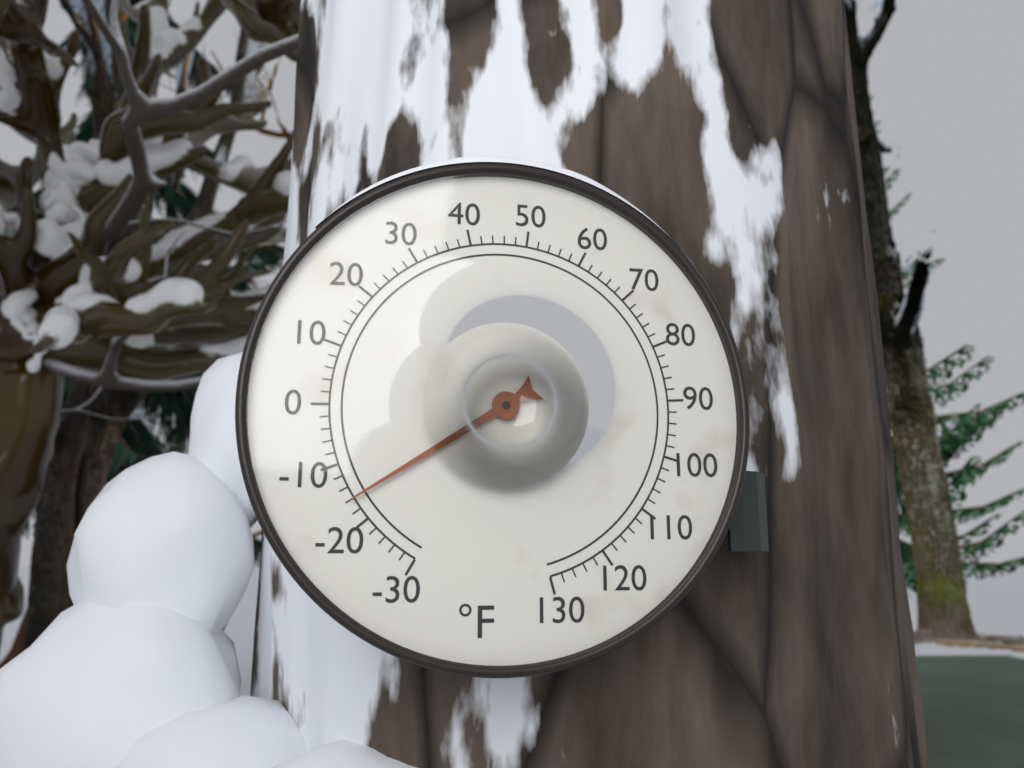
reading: -16 °F
